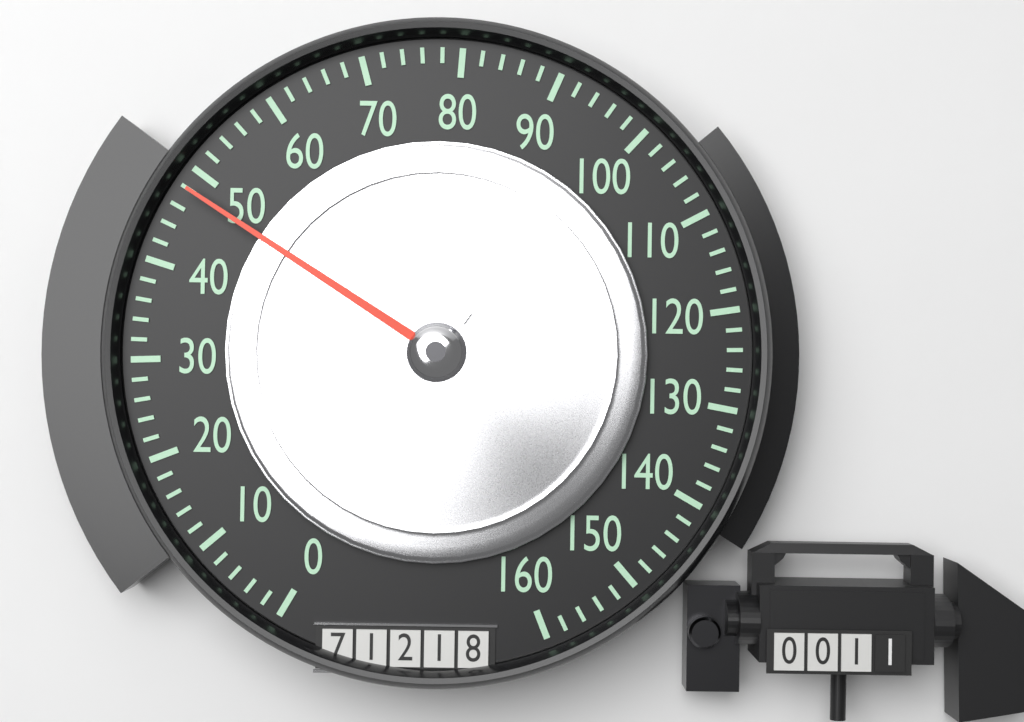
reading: 48 (no unit)
